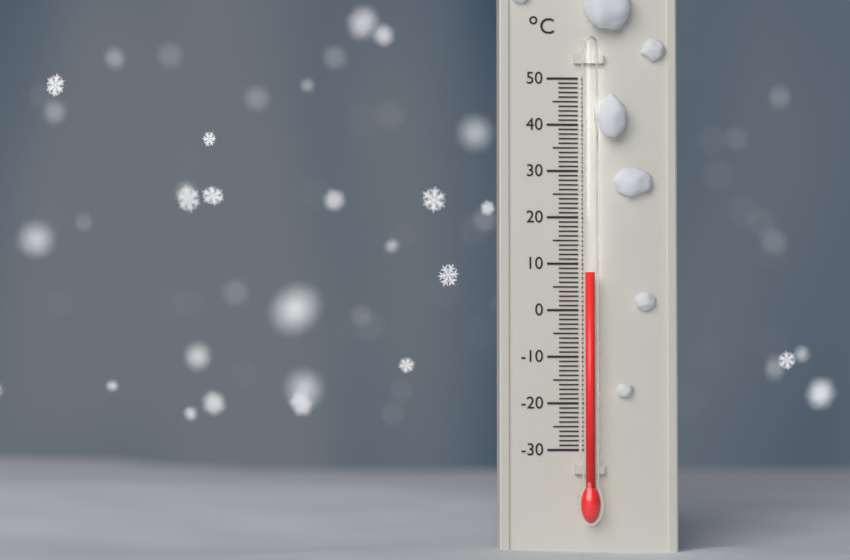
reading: 8 °C
